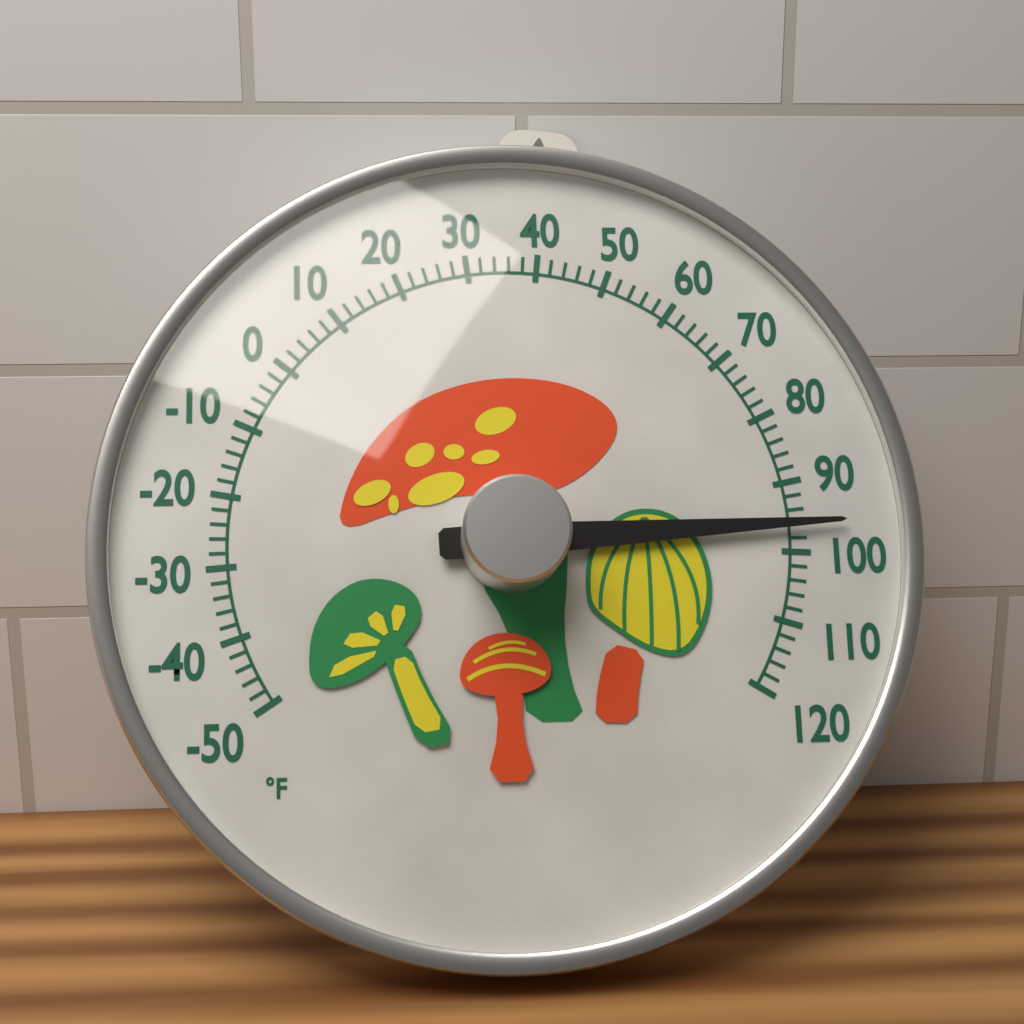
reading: 96 °F
